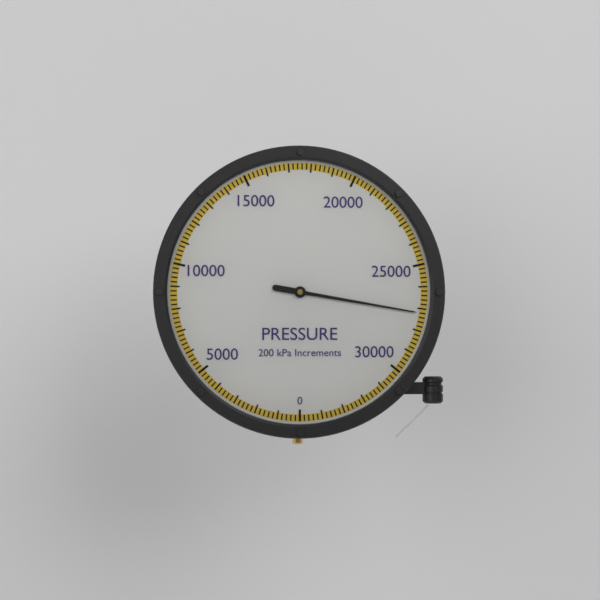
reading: 27200 kPa
